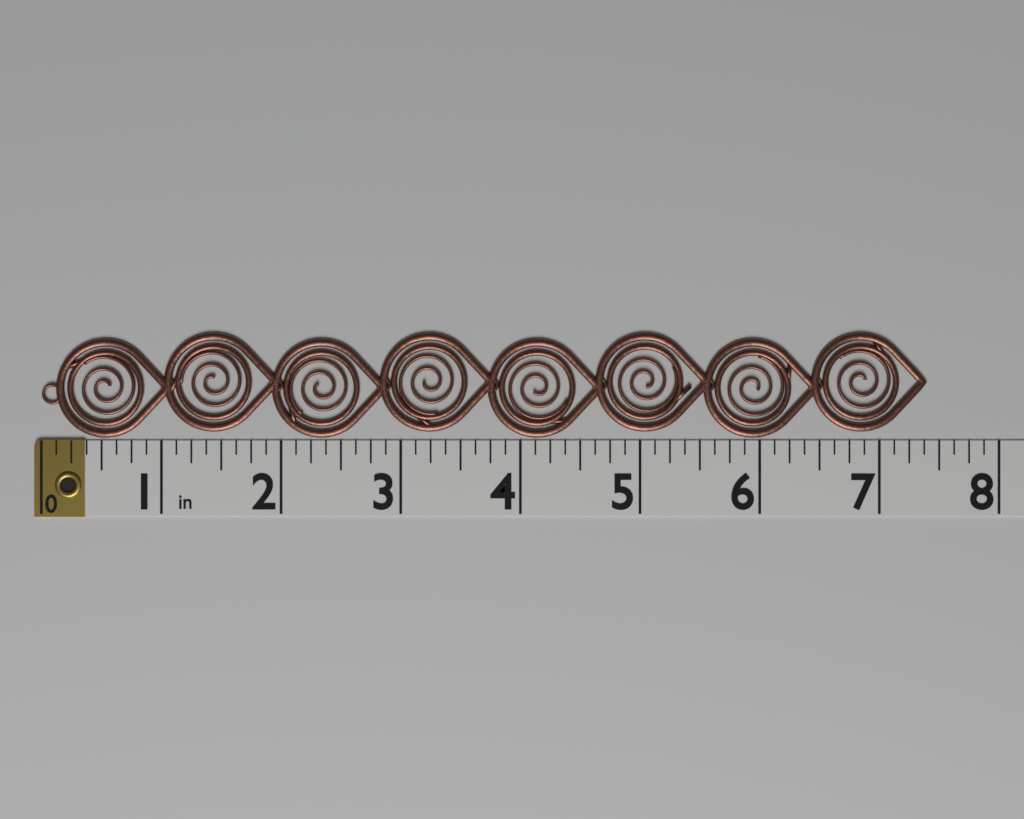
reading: 7.400 in
